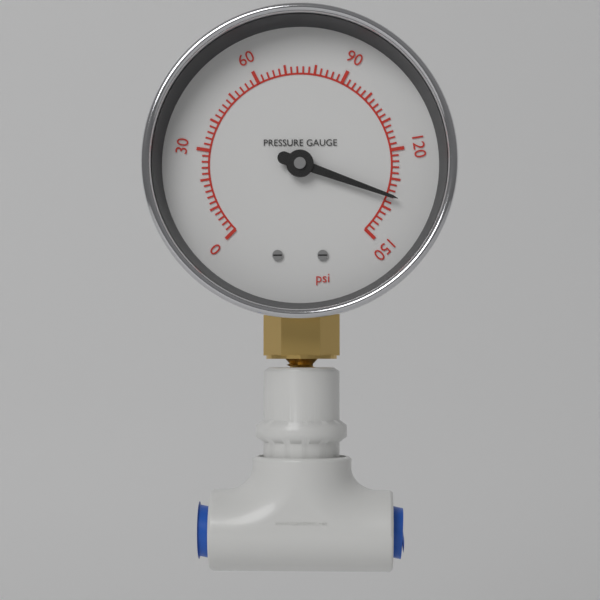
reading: 136 psi
